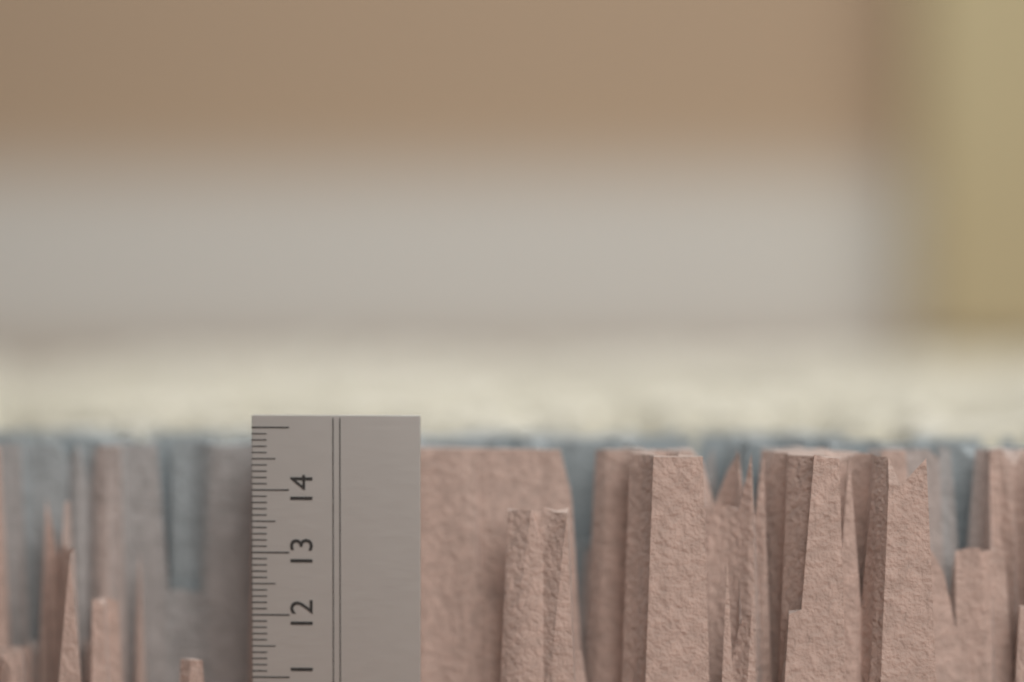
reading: 14.6 cm
